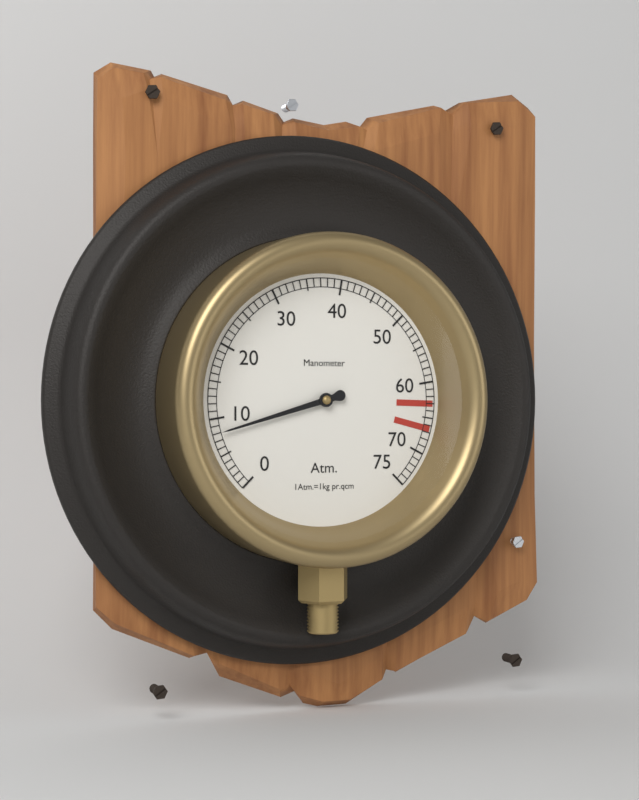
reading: 8 Atm
